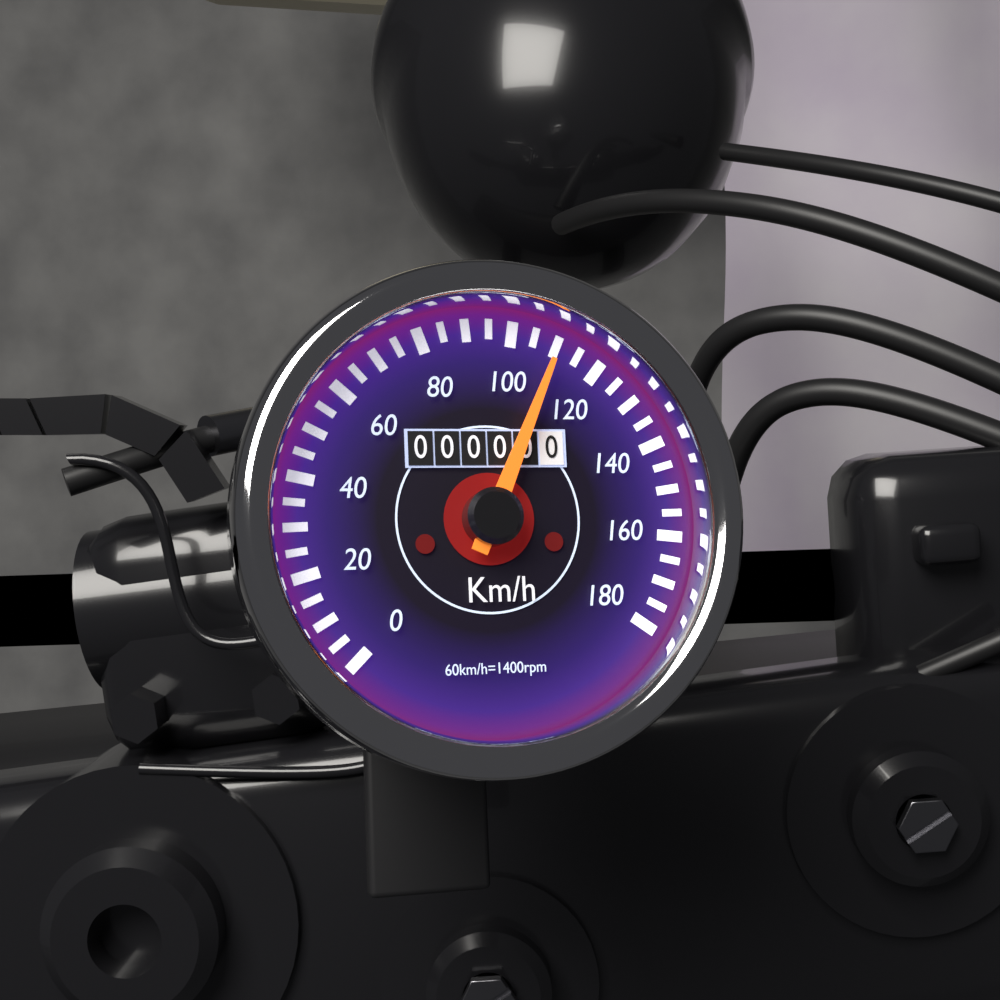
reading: 110 km/h
